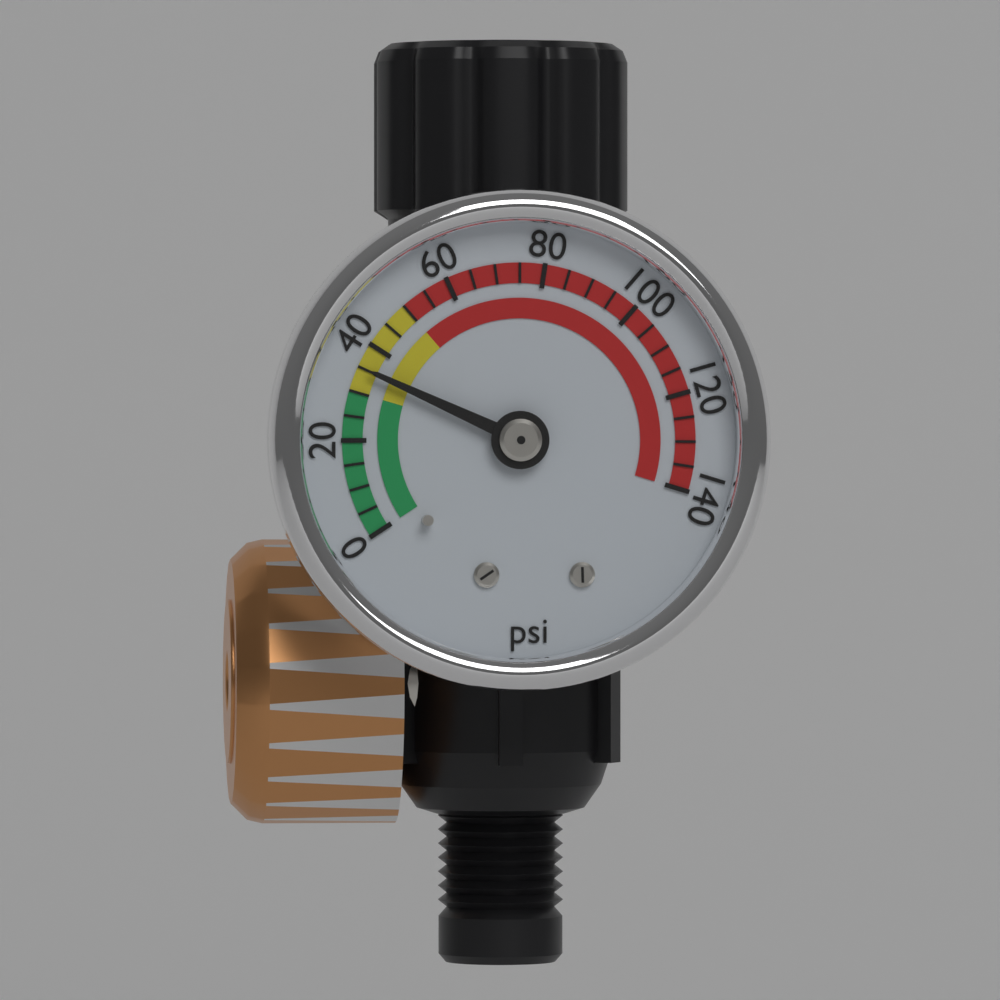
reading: 35 psi
